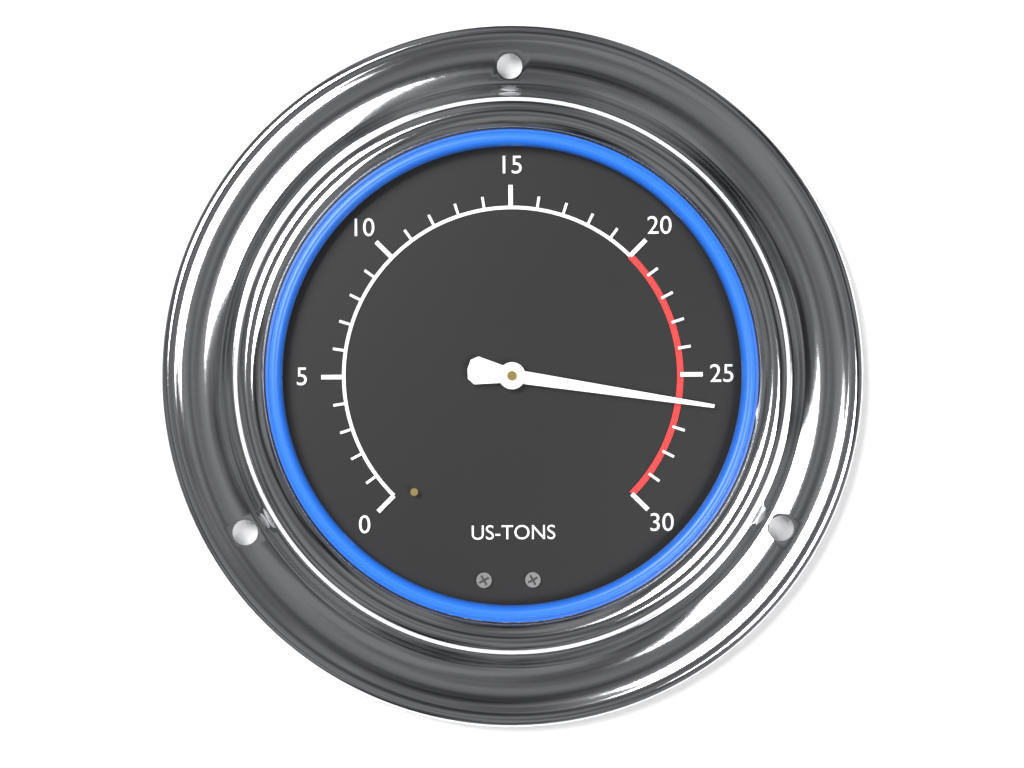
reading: 26 US-TONS
